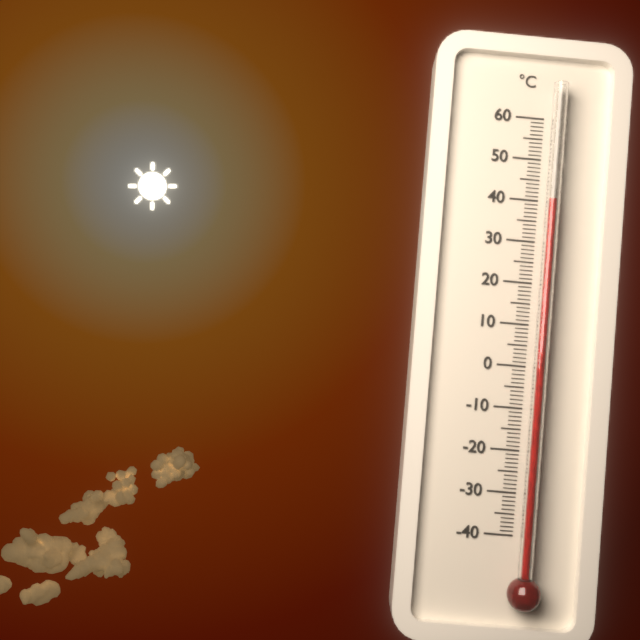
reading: 40 °C
